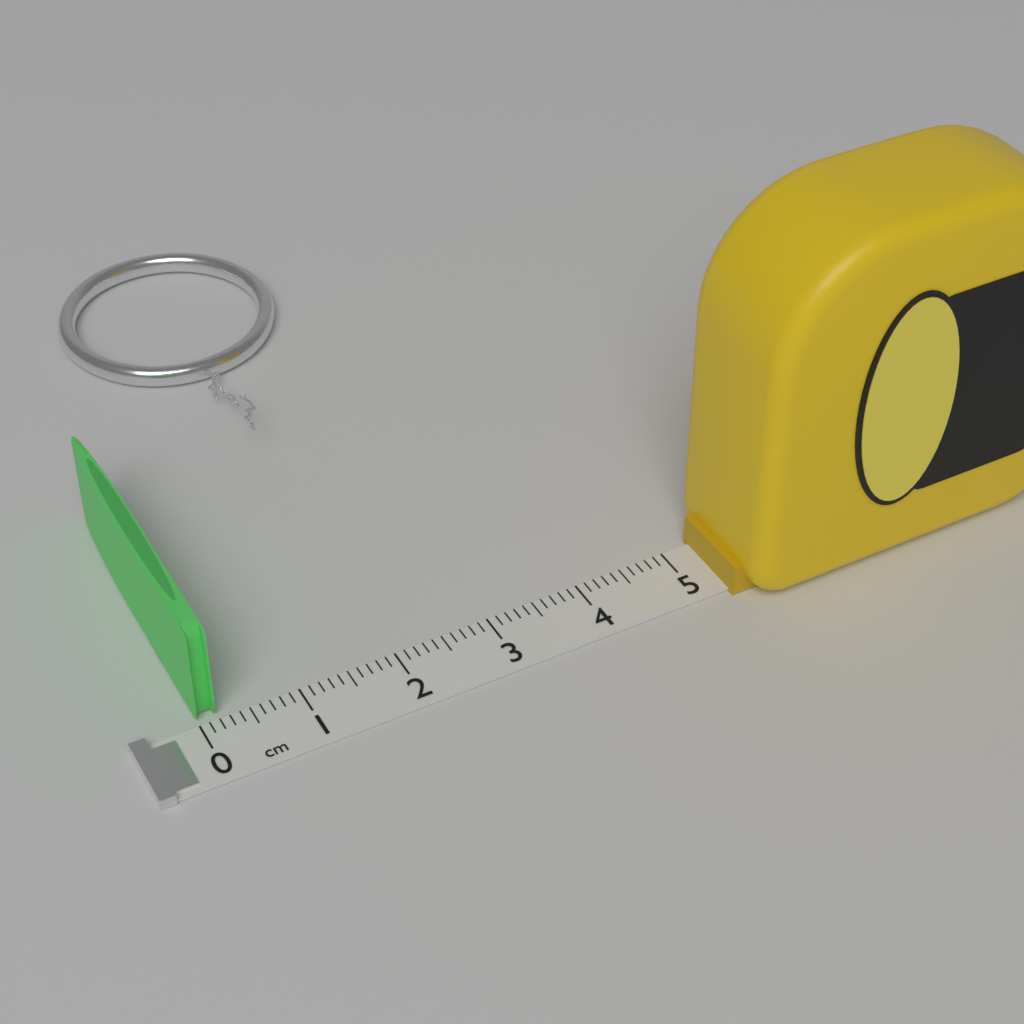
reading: 0.2 cm
